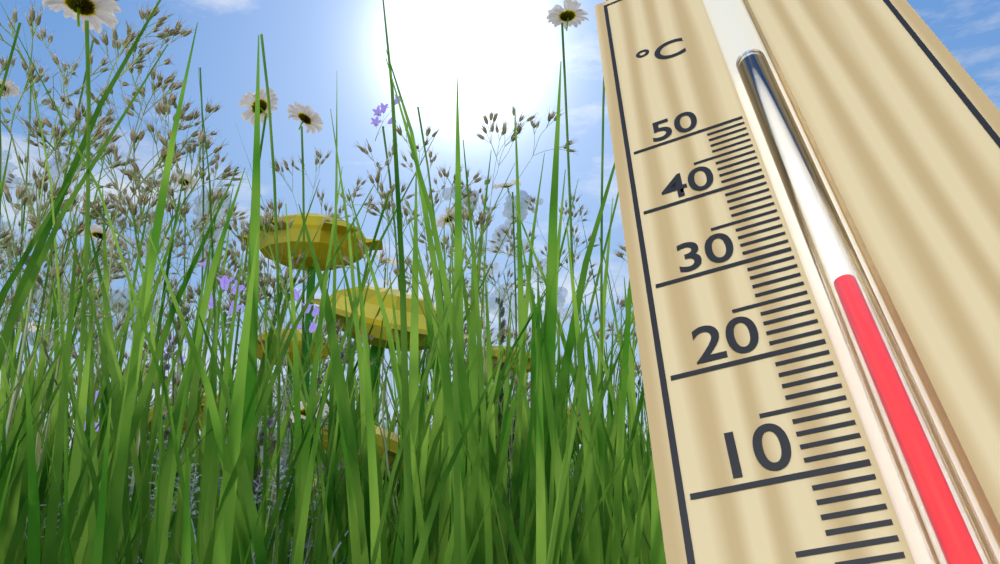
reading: 25 °C
